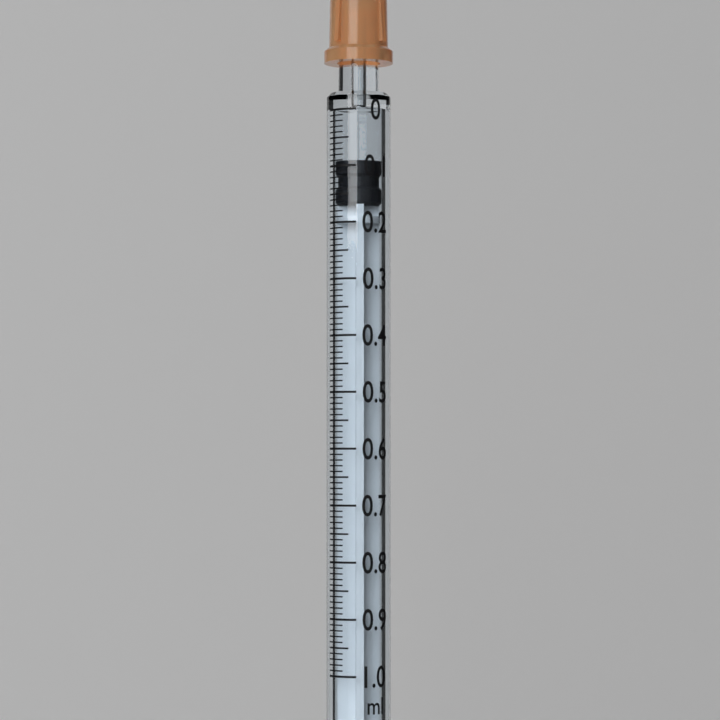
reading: 0.09 ml
